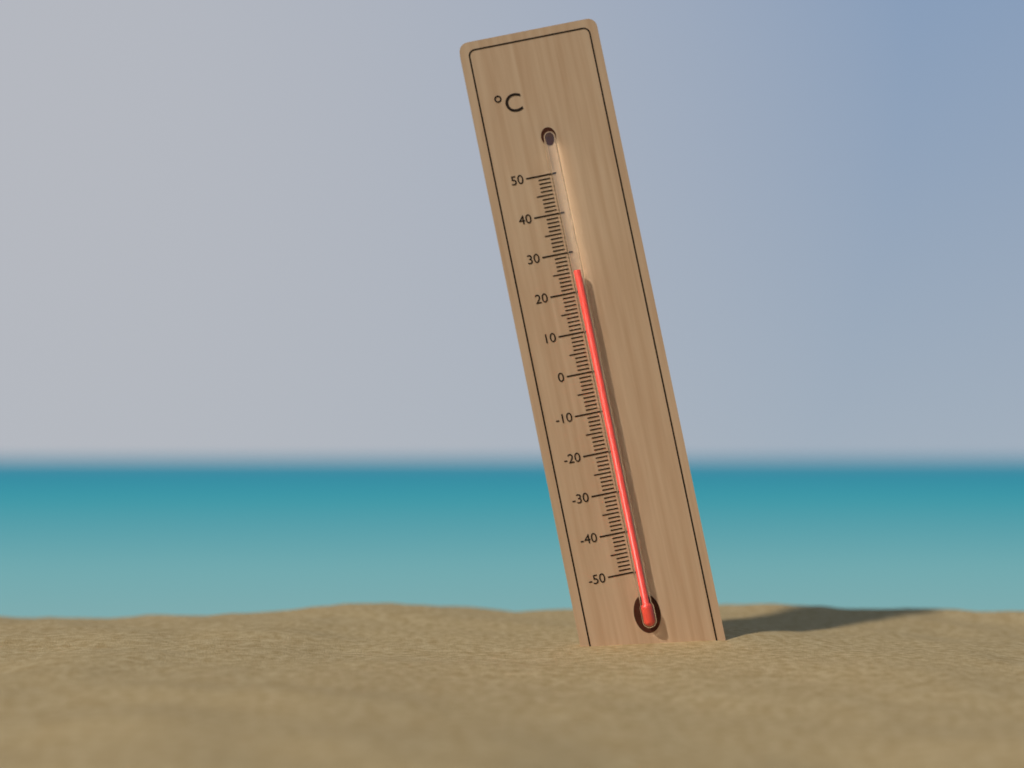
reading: 25 °C
